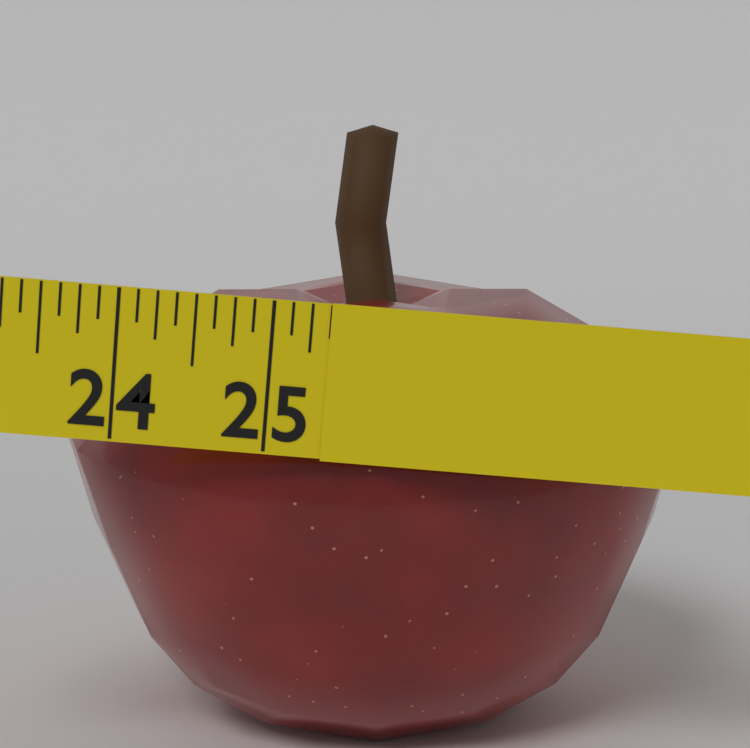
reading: 25.375 in
